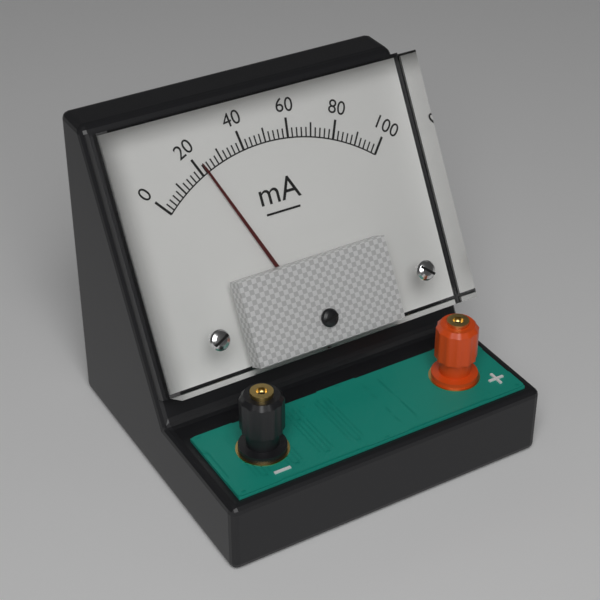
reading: 22 mA
